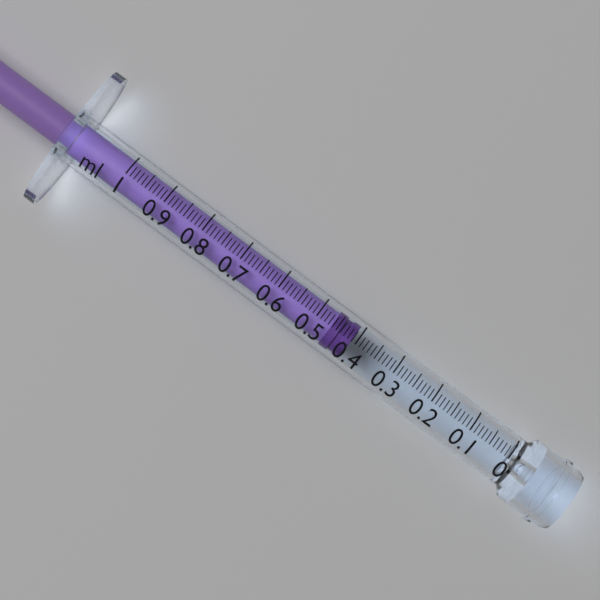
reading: 0.41 ml
